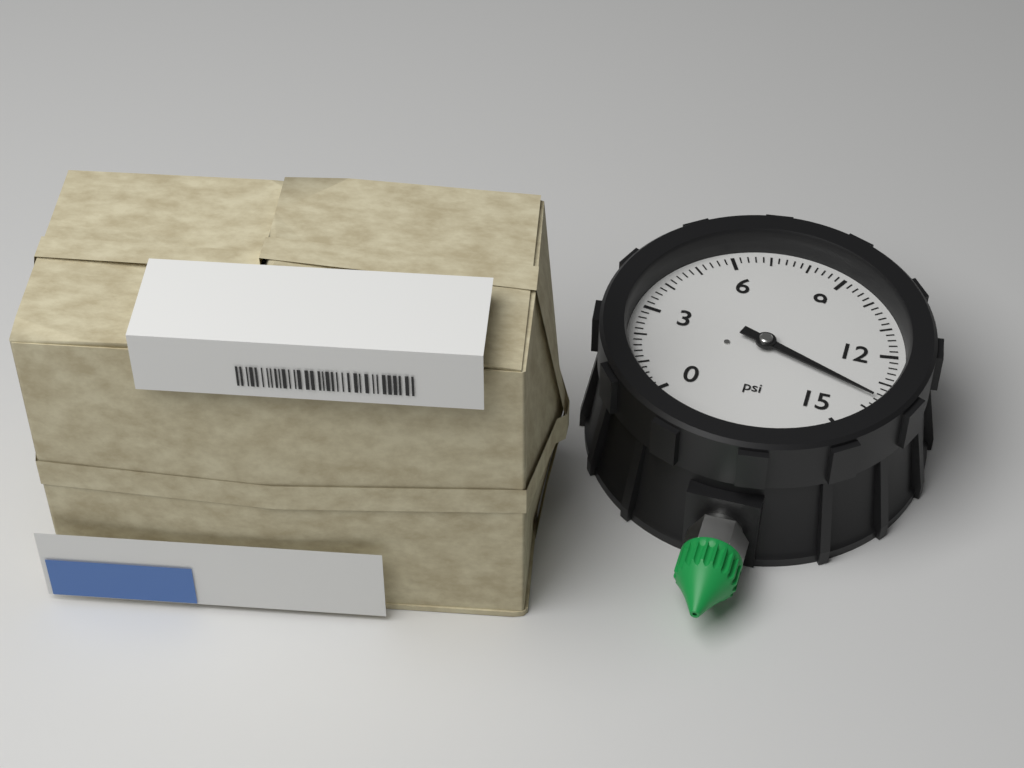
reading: 13.6 psi
